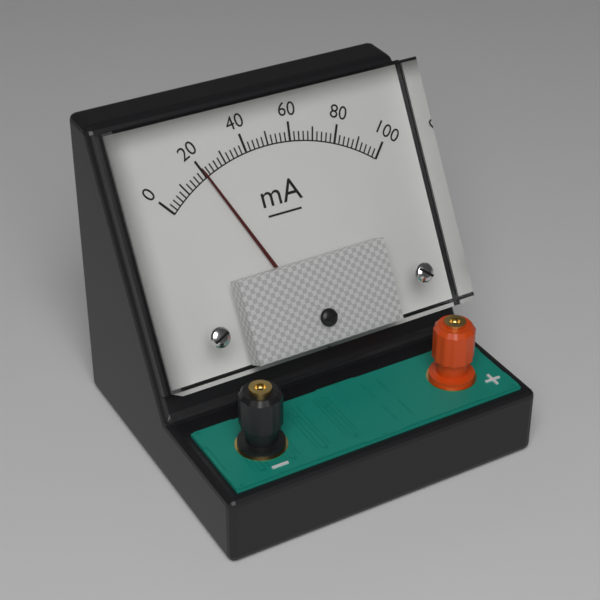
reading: 20 mA
